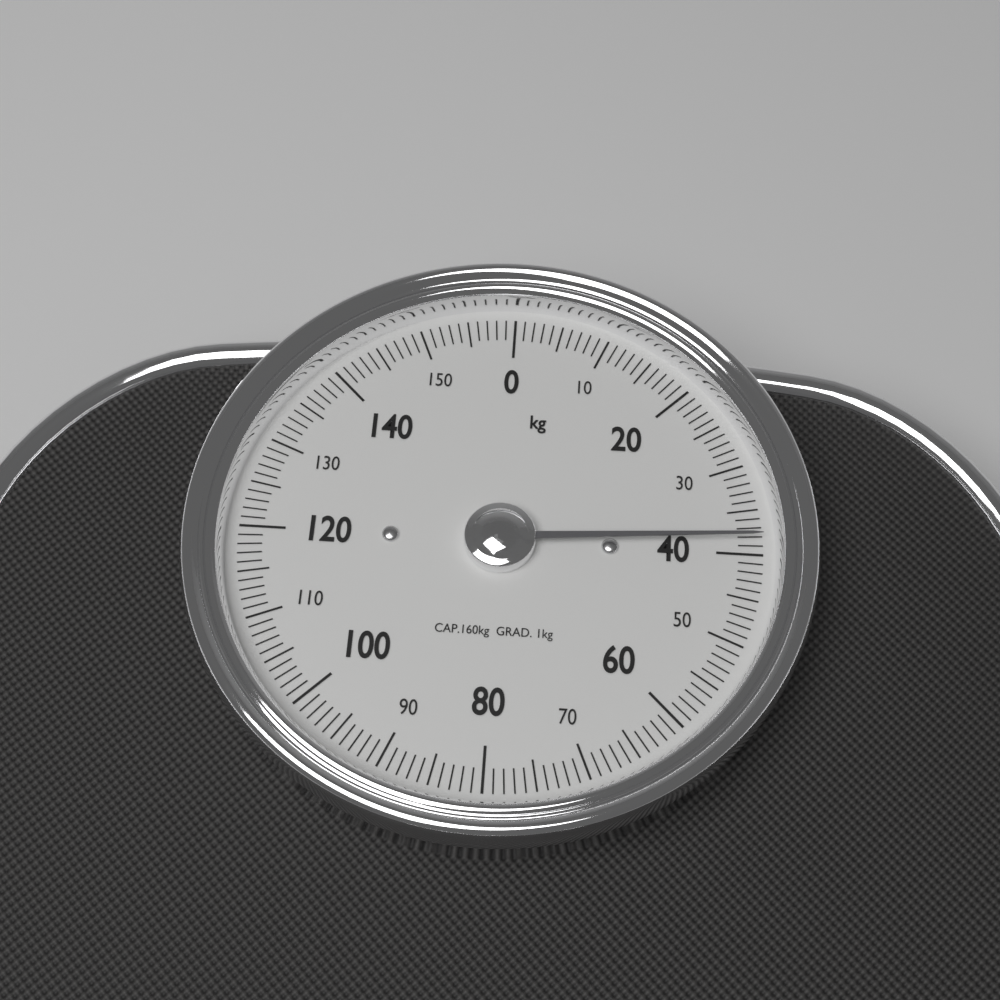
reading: 38 kg
